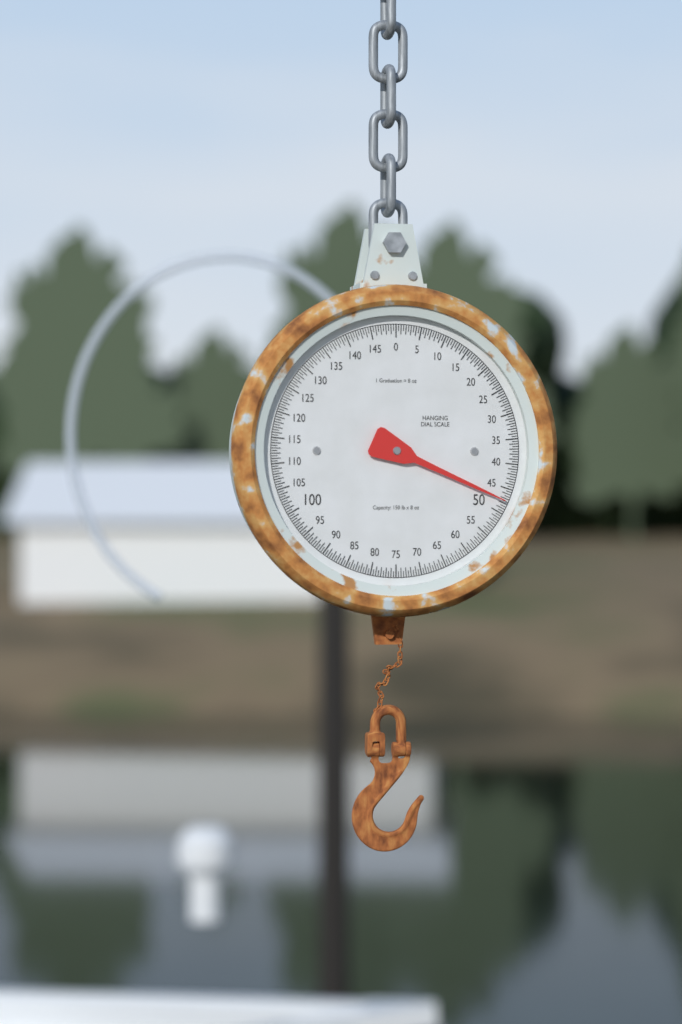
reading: 47.5 lb
